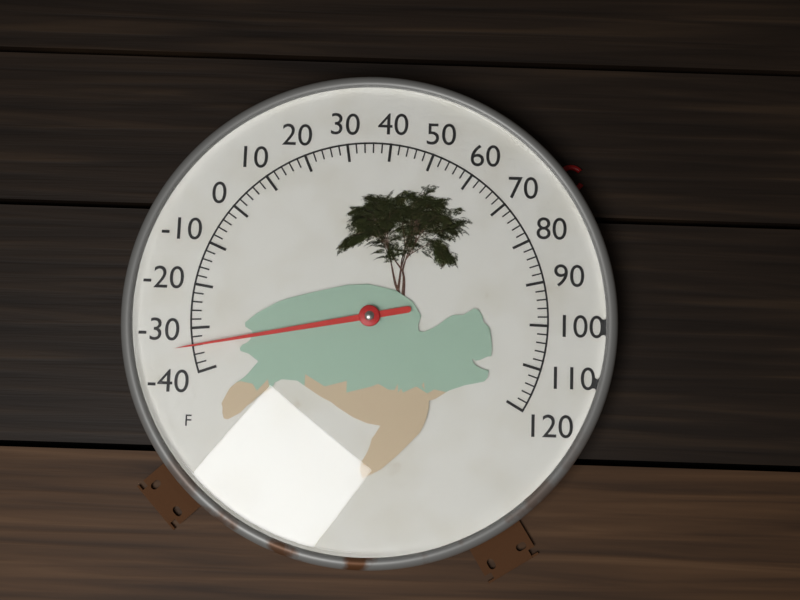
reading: -34 °F
